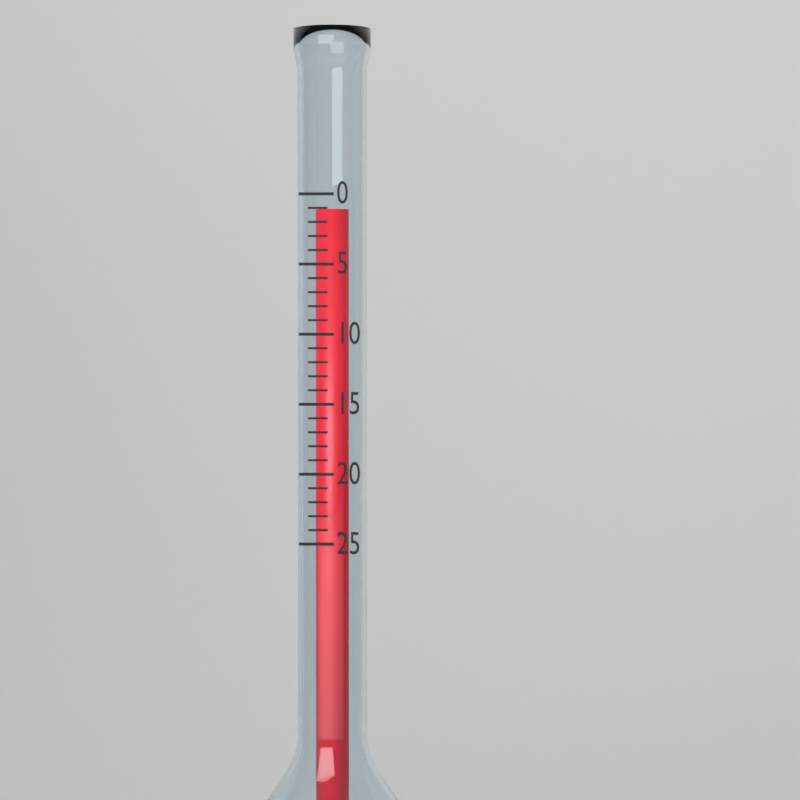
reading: 1 (no unit)
